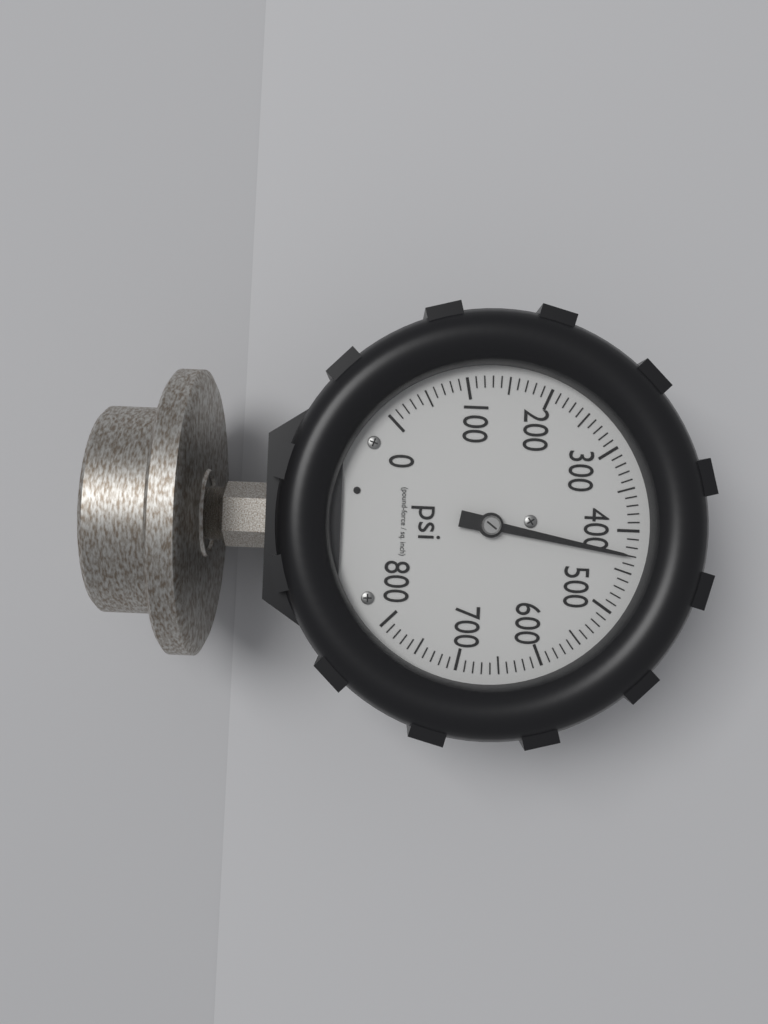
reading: 430 psi
